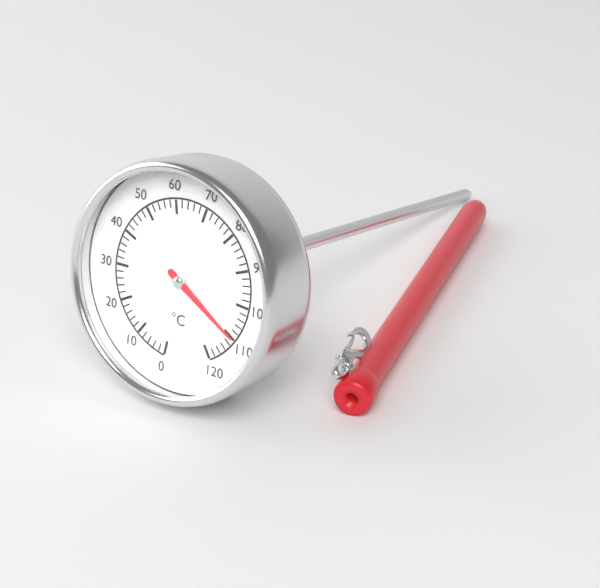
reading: 110 °C
